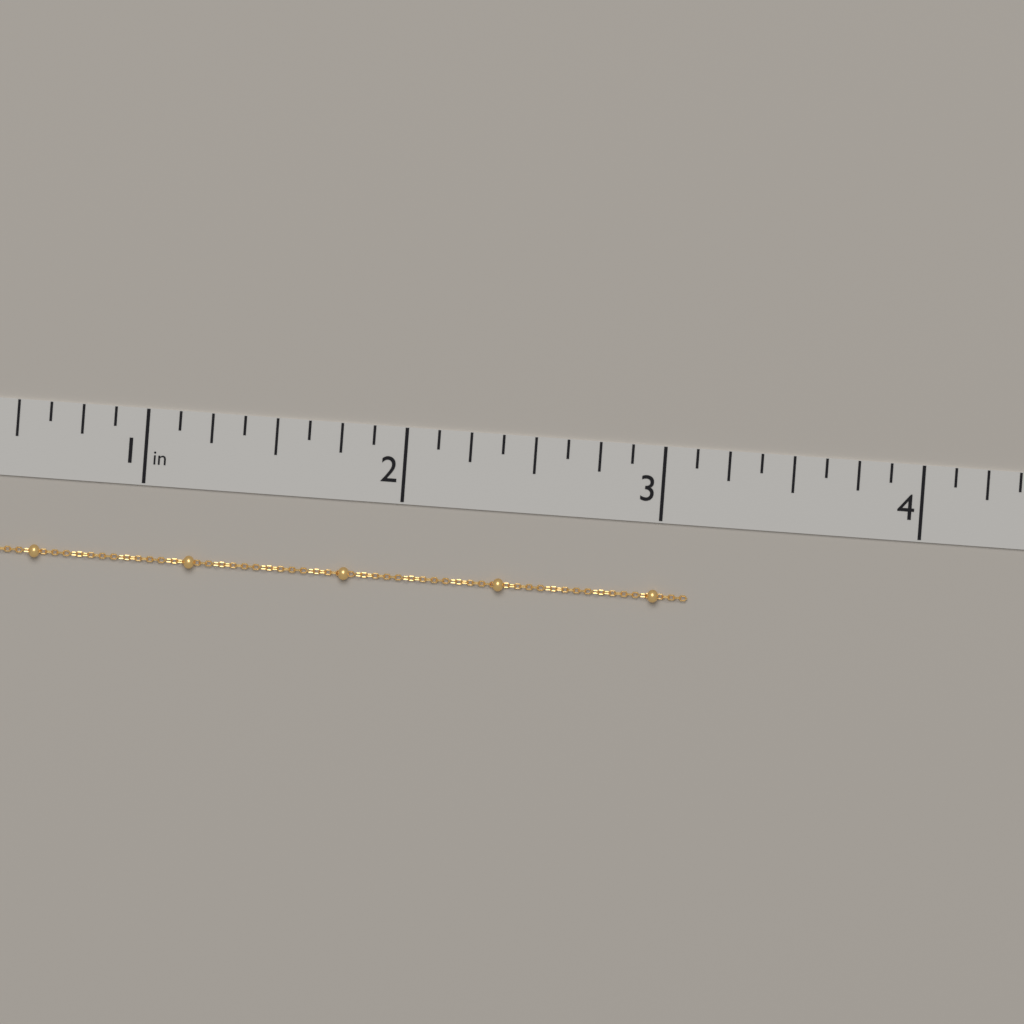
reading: 3.125 in
